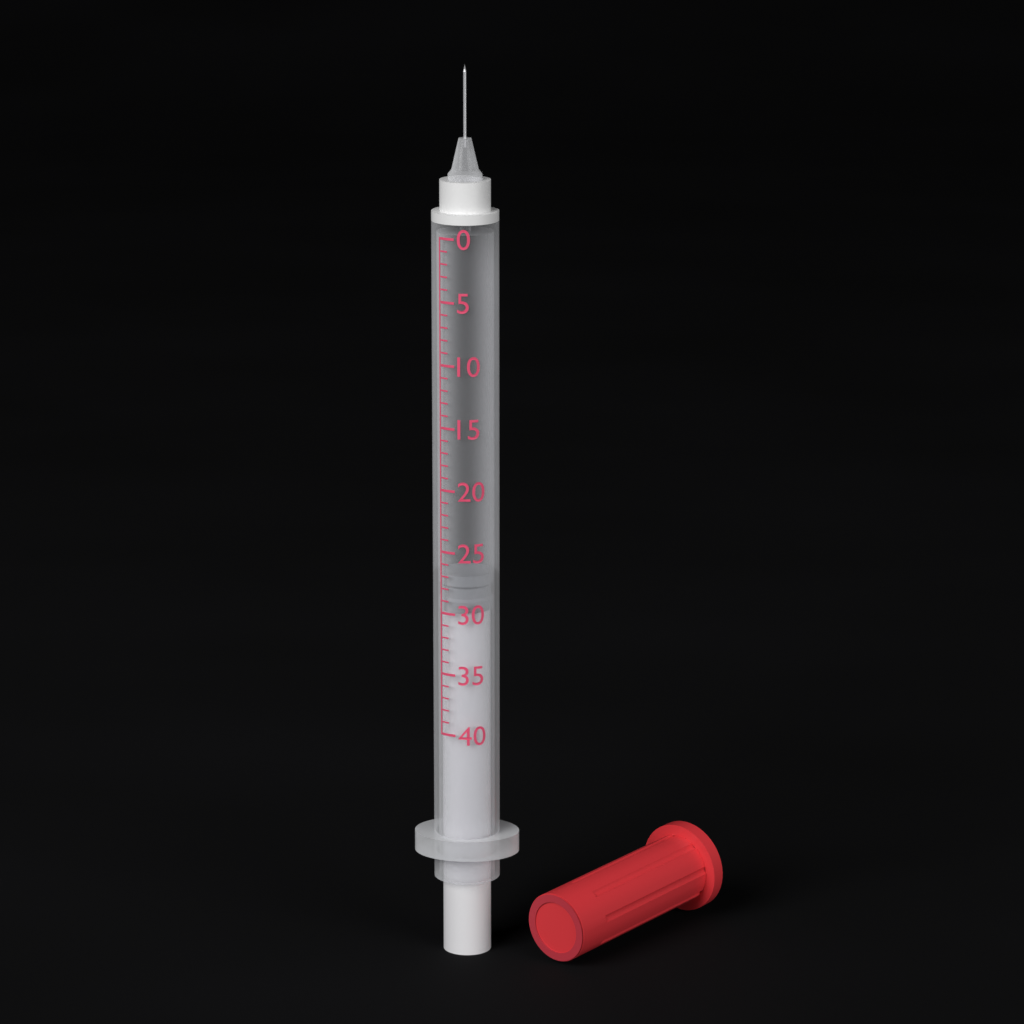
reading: 27 (no unit)
